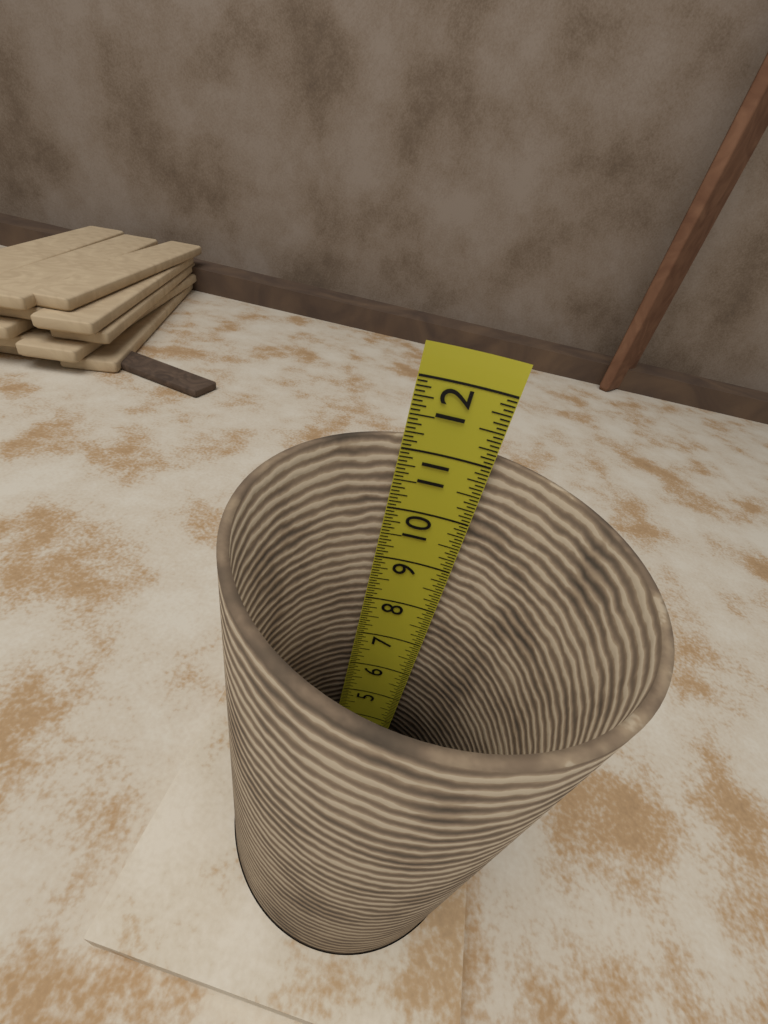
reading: 11.1250 in
